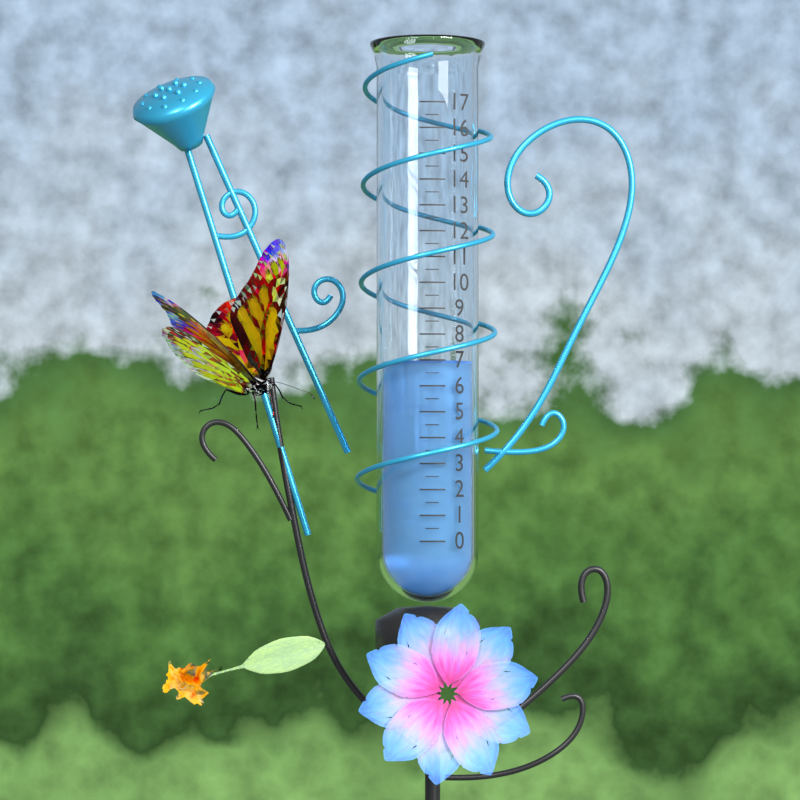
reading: 7.0 (no unit)
